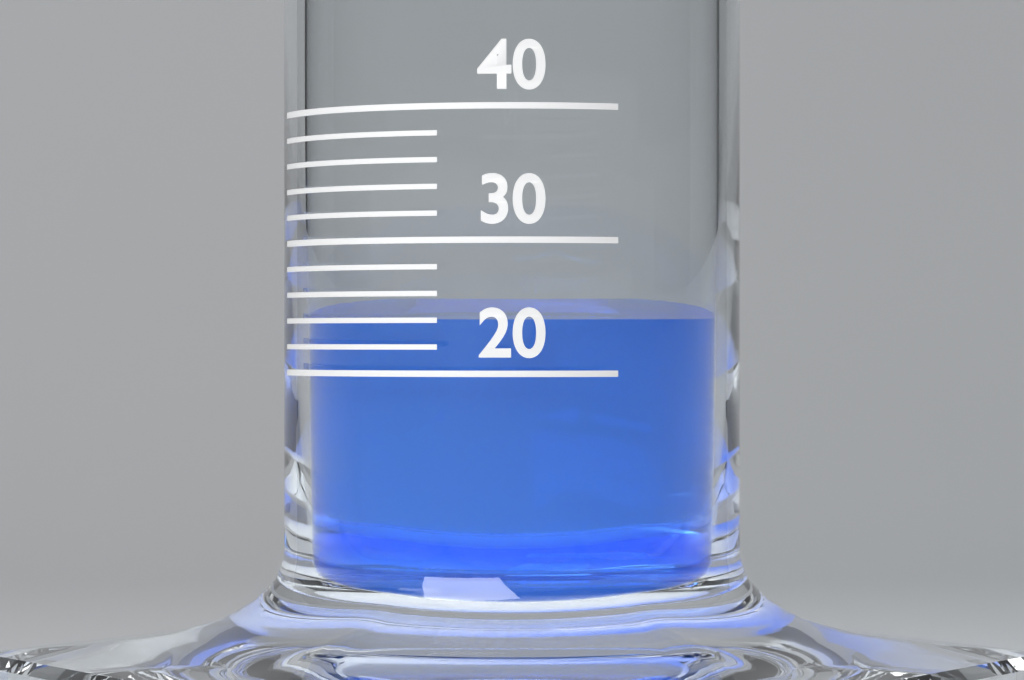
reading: 24 (no unit)
